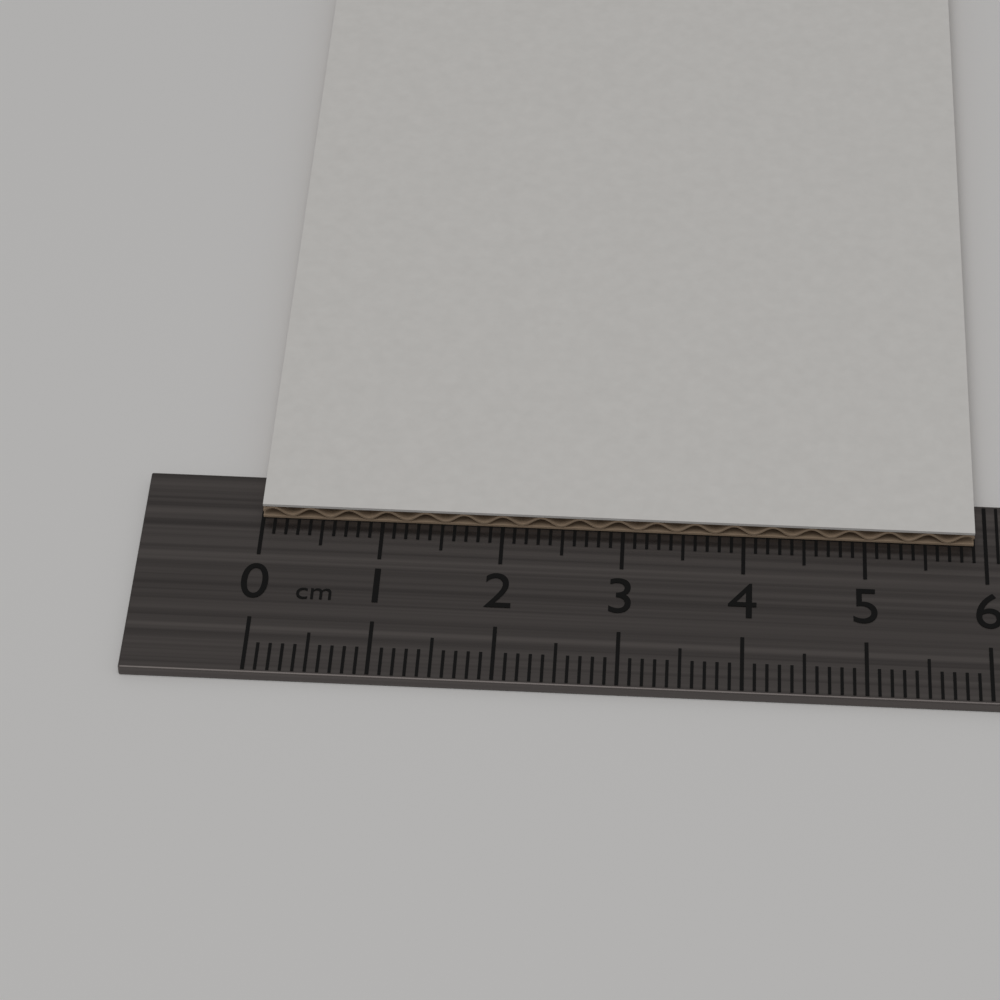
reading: 5.9 cm
